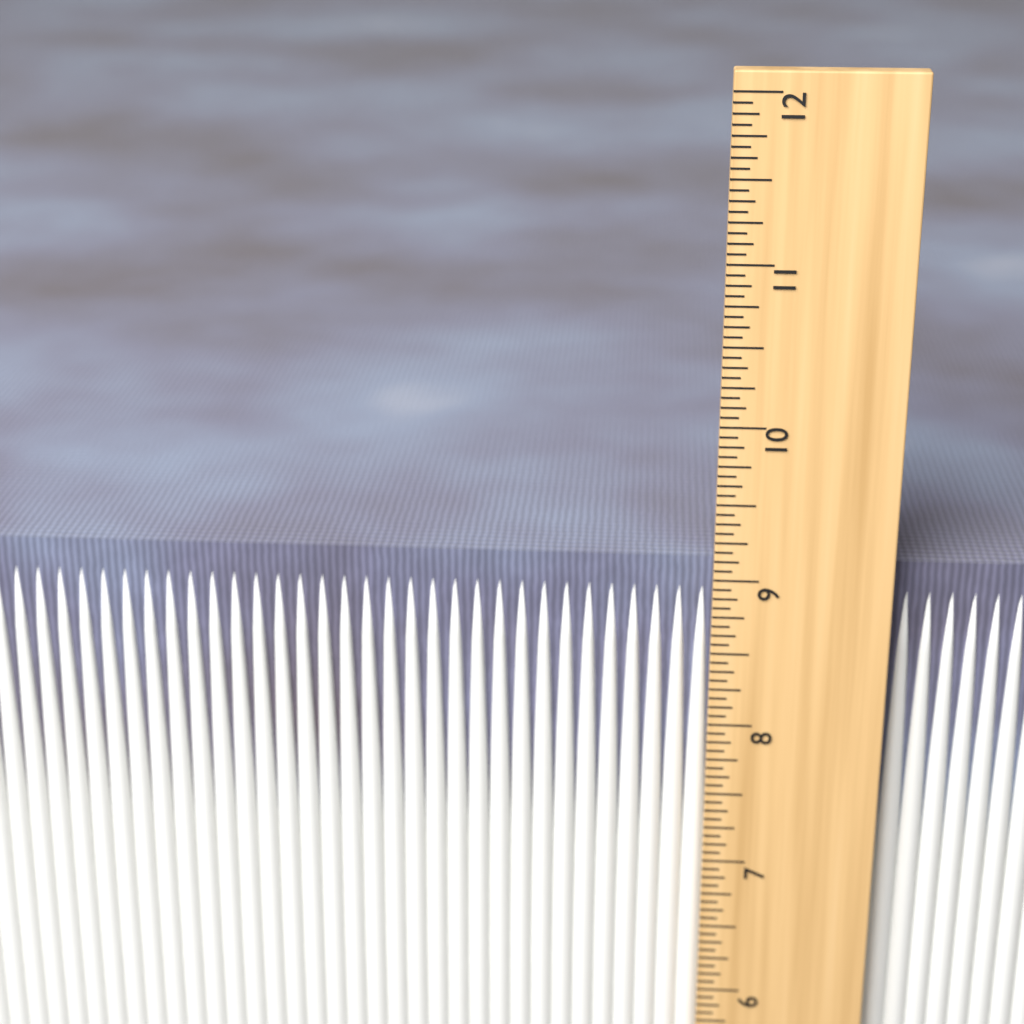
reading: 9.0625 in
